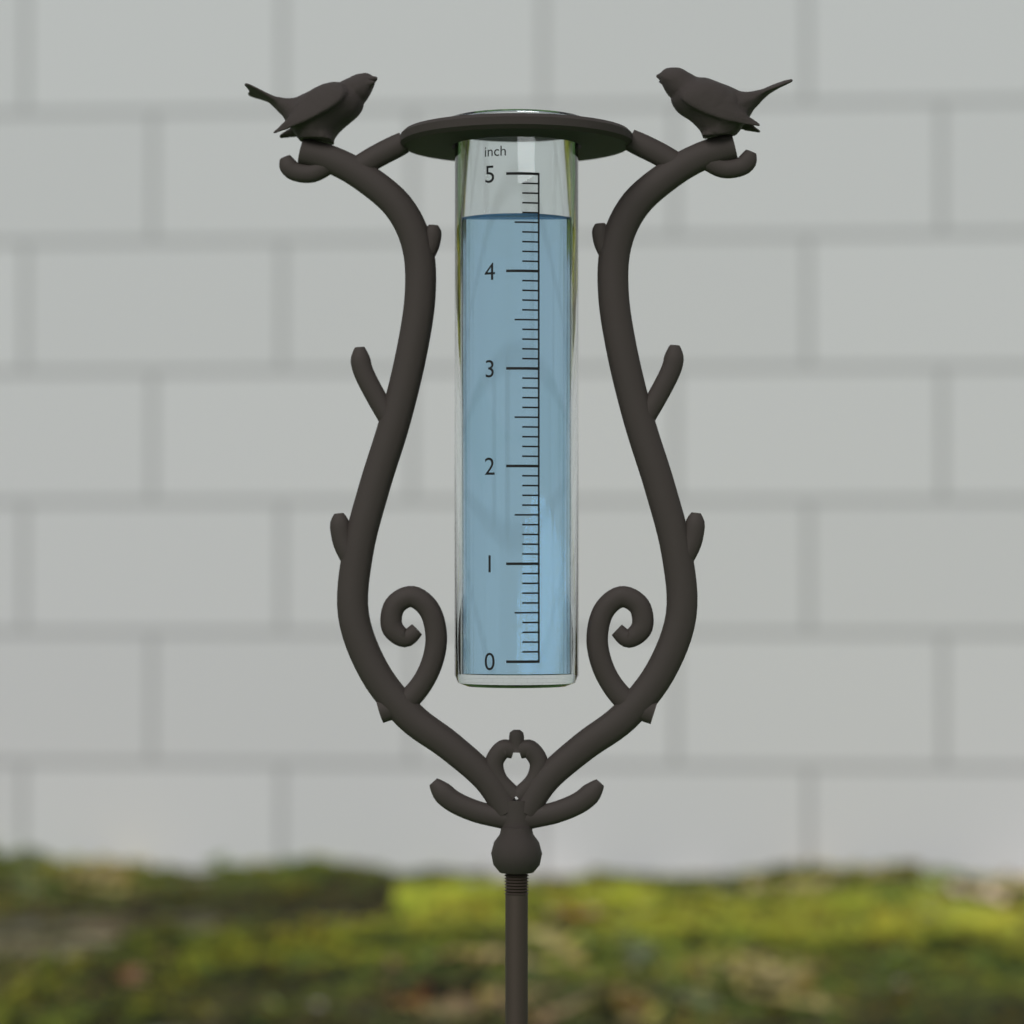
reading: 4.6 inch
